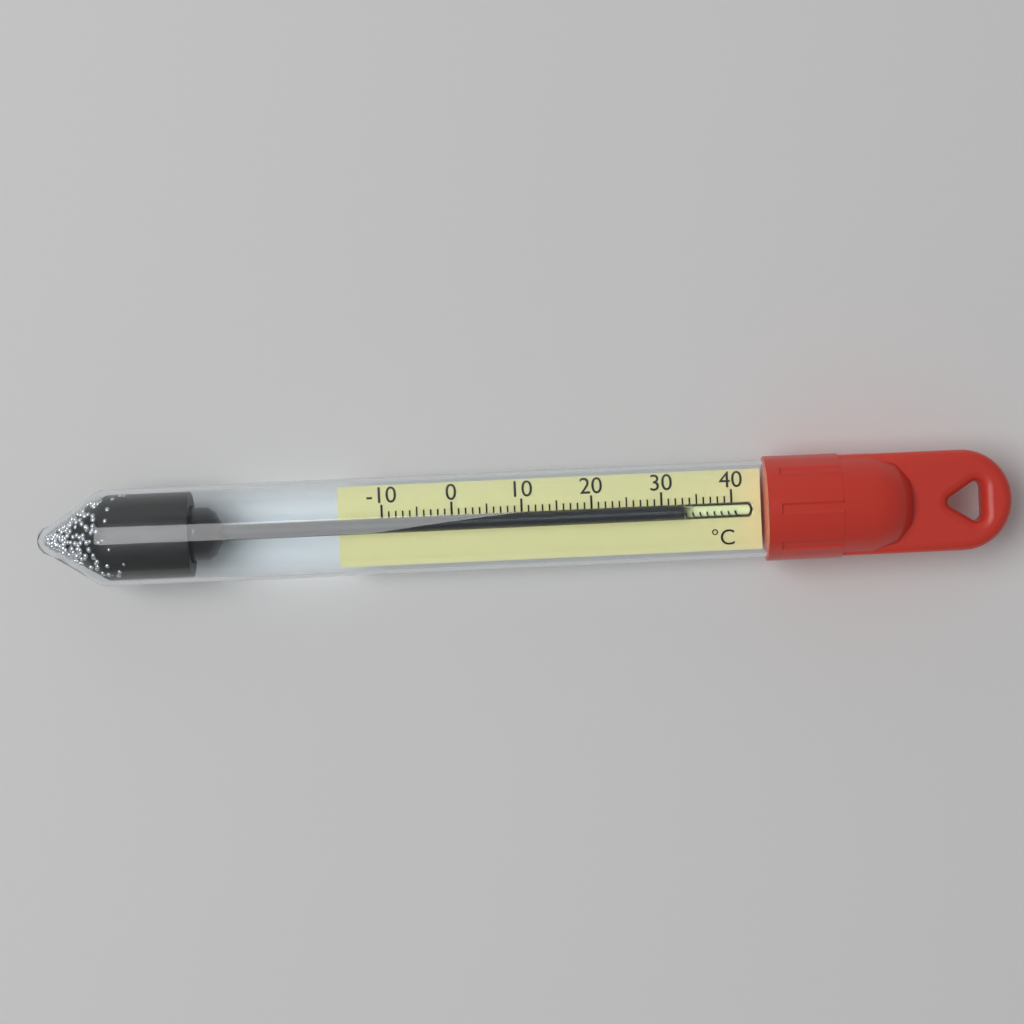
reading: 33 °C
